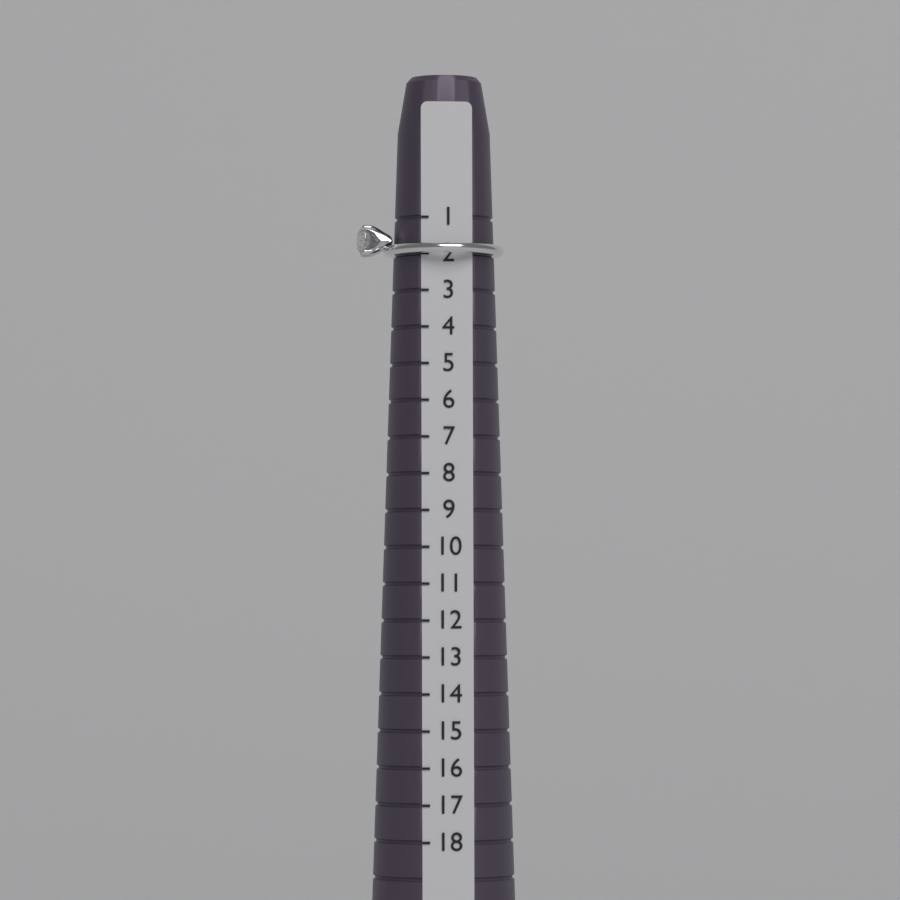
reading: 2 (no unit)
